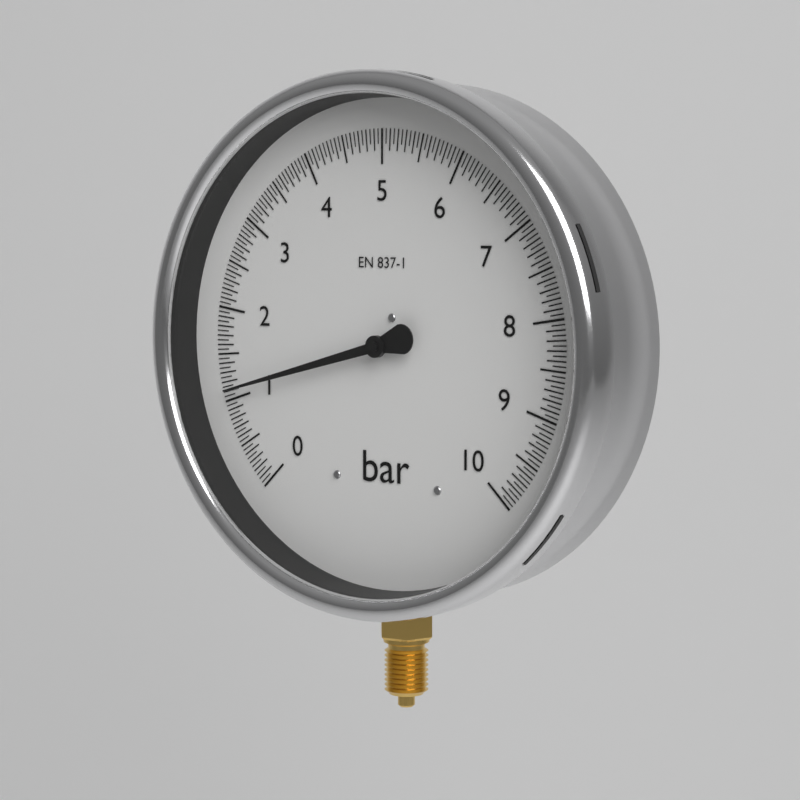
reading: 1.10 bar
